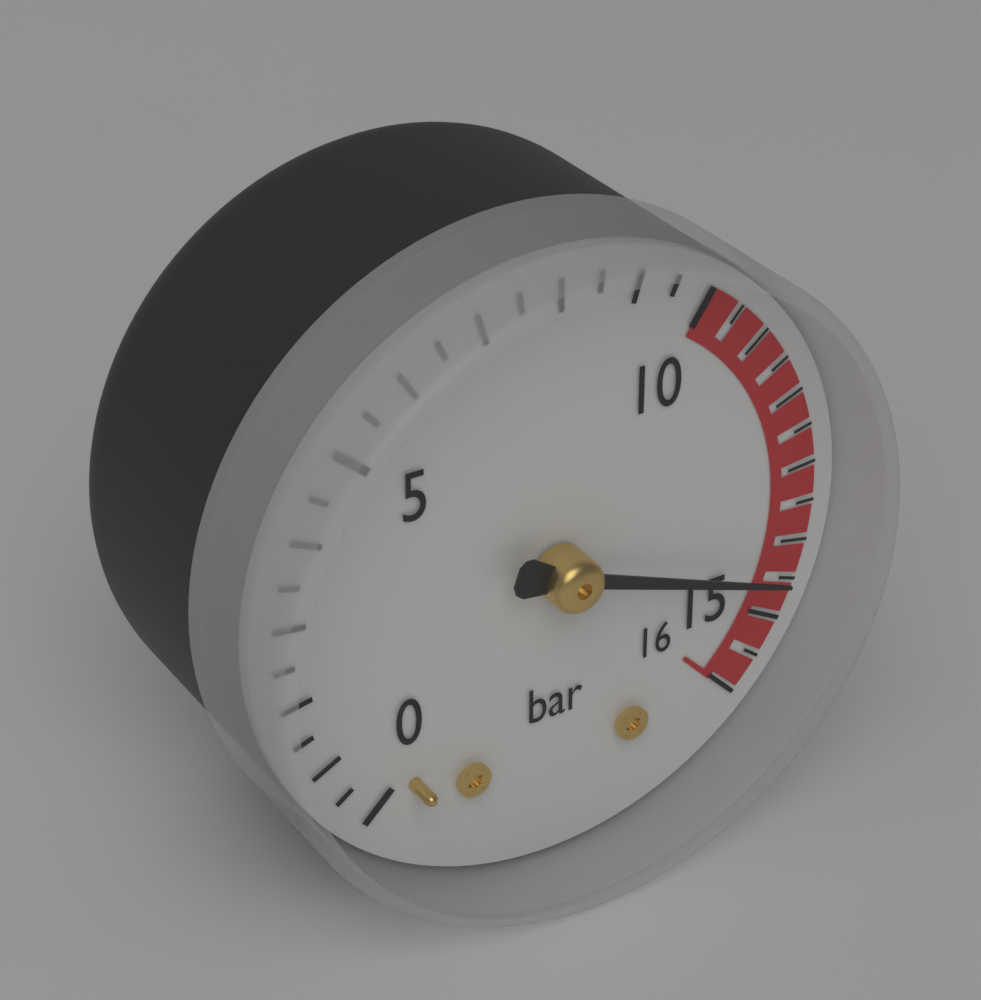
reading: 14.5 bar
